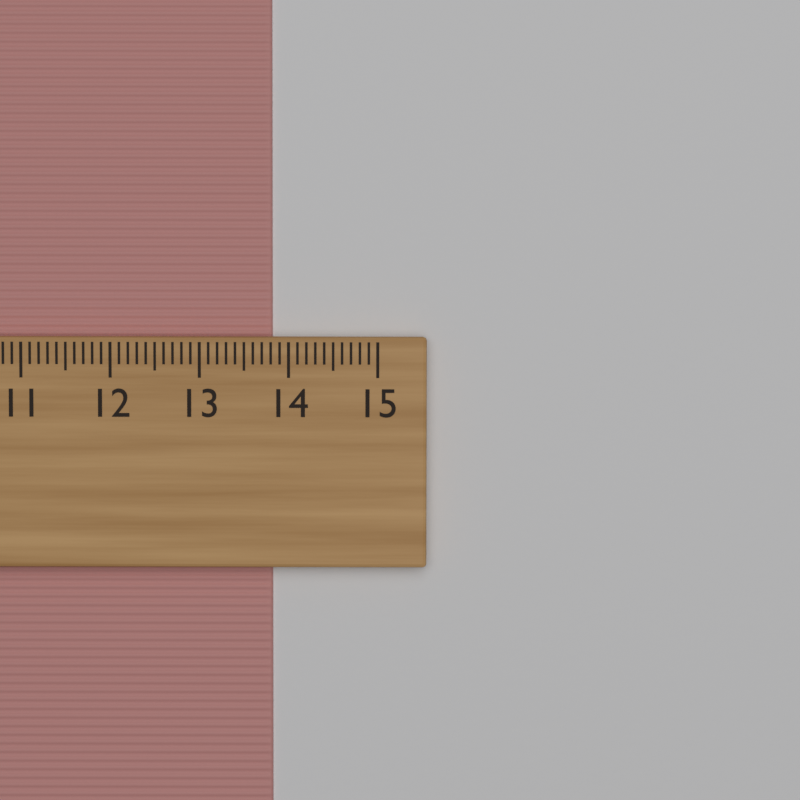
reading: 13.8 cm
